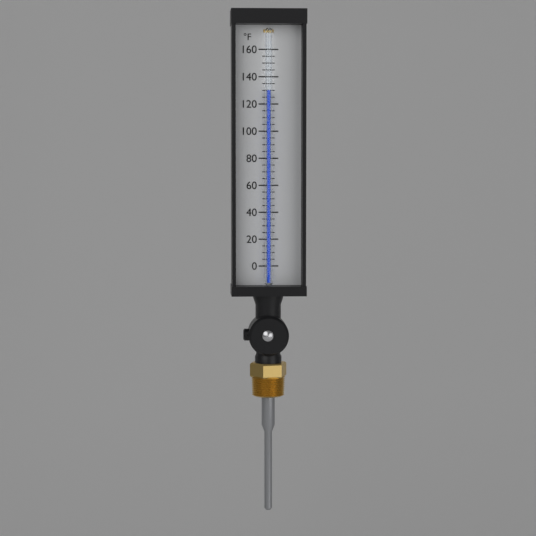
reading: 130 °F
